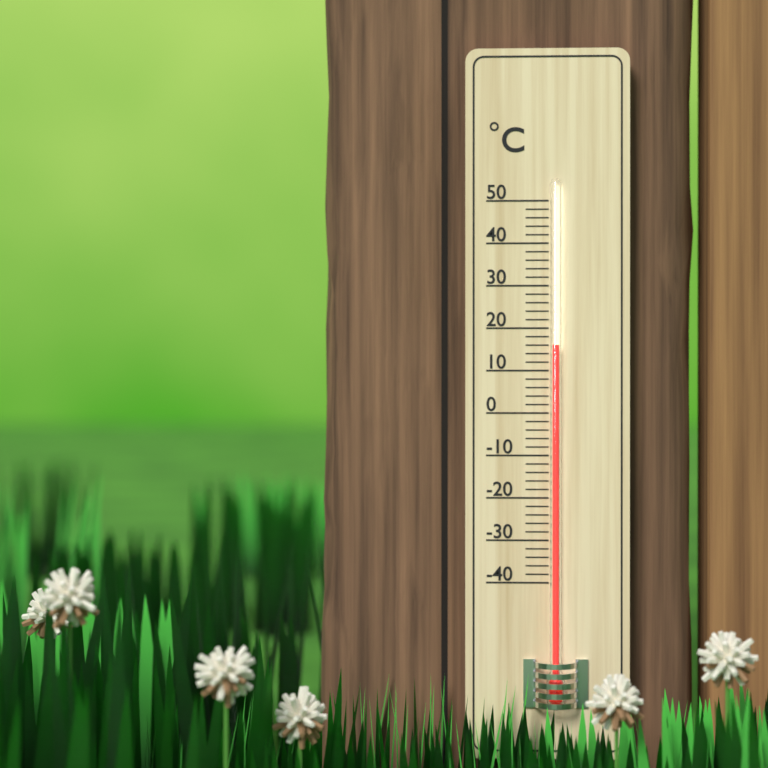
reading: 16 °C
